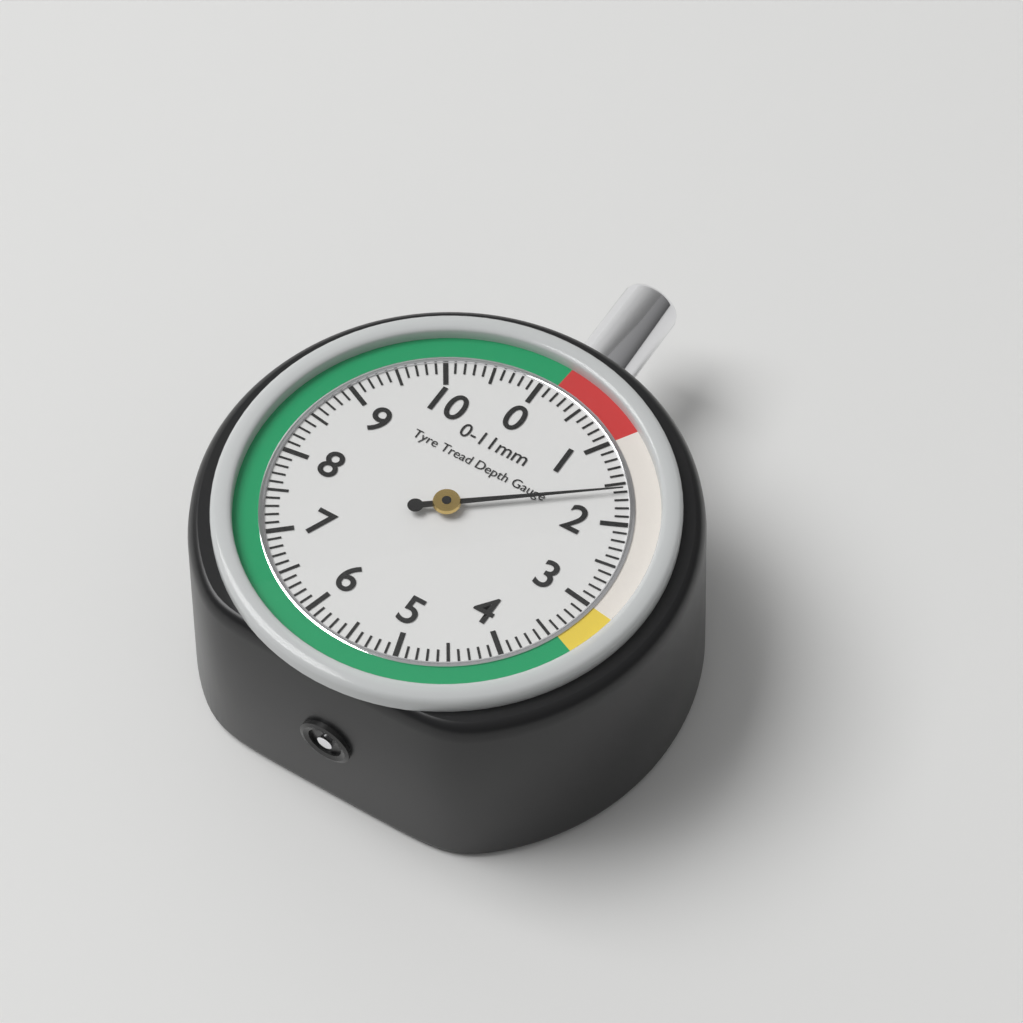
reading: 1.6 mm
